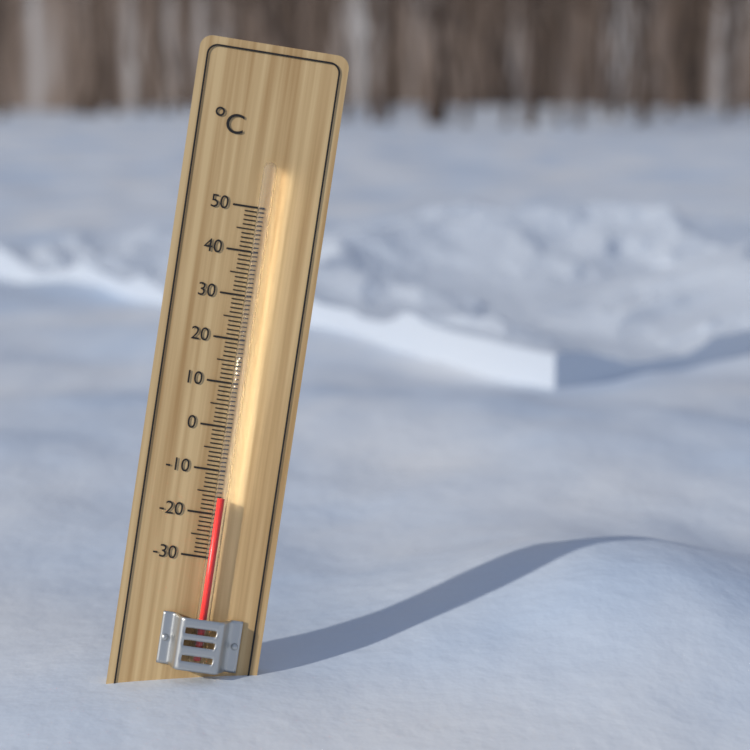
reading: -16 °C
